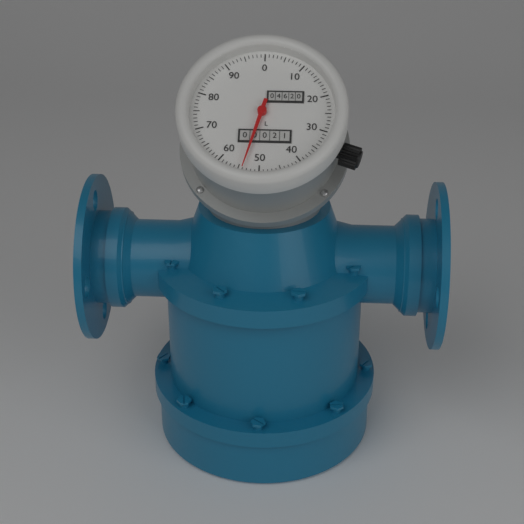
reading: 54 L
